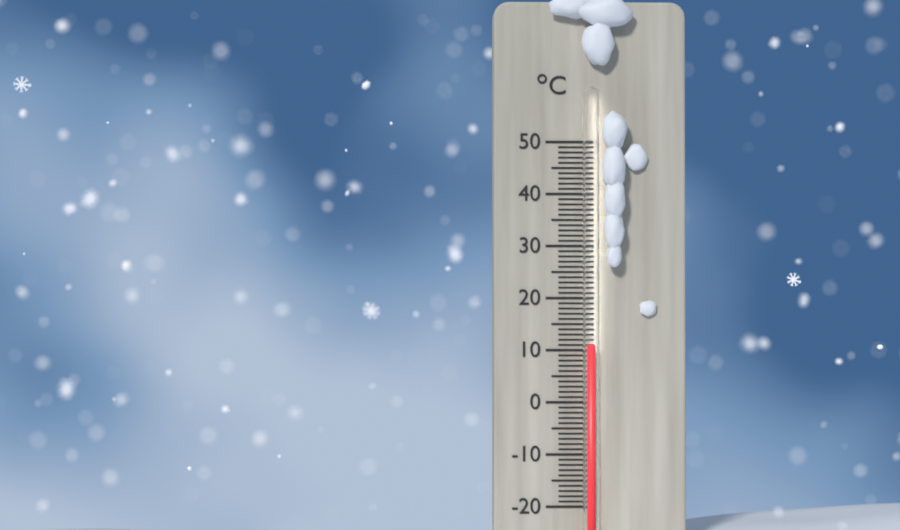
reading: 11 °C
